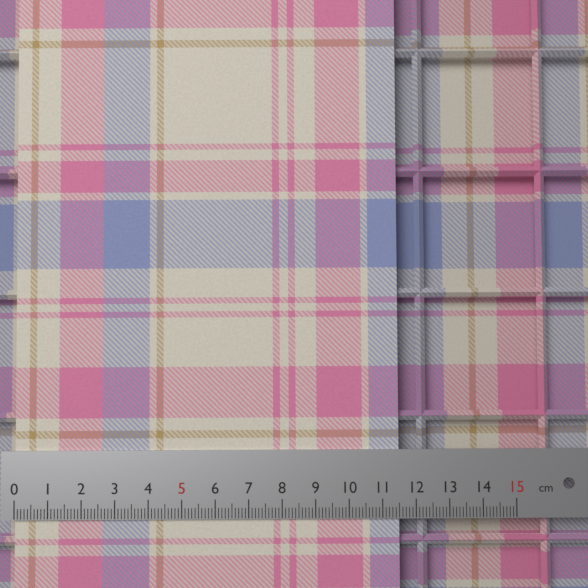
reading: 11.5 cm
